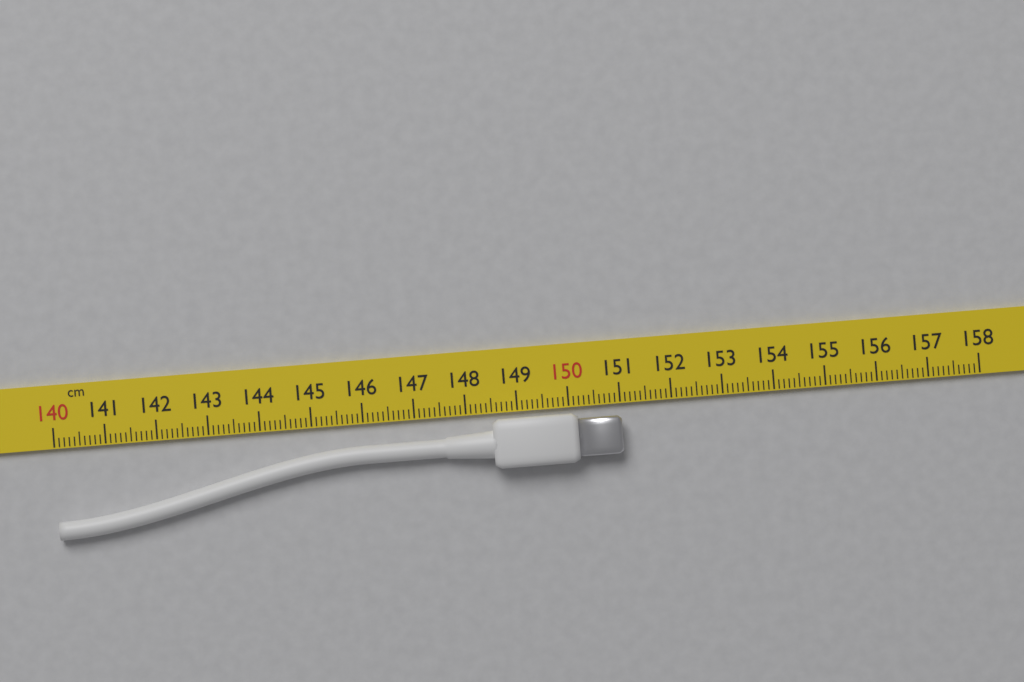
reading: 151.0 cm
